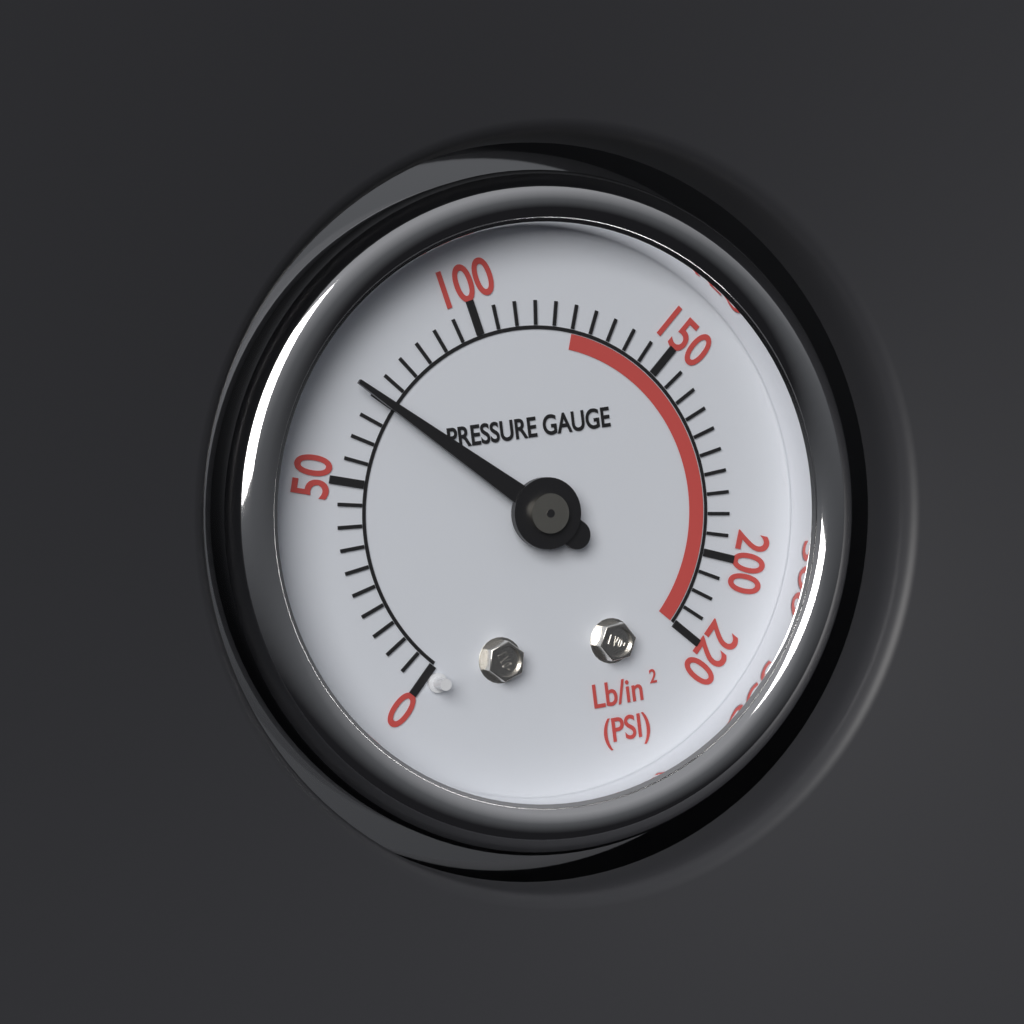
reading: 70 psi
